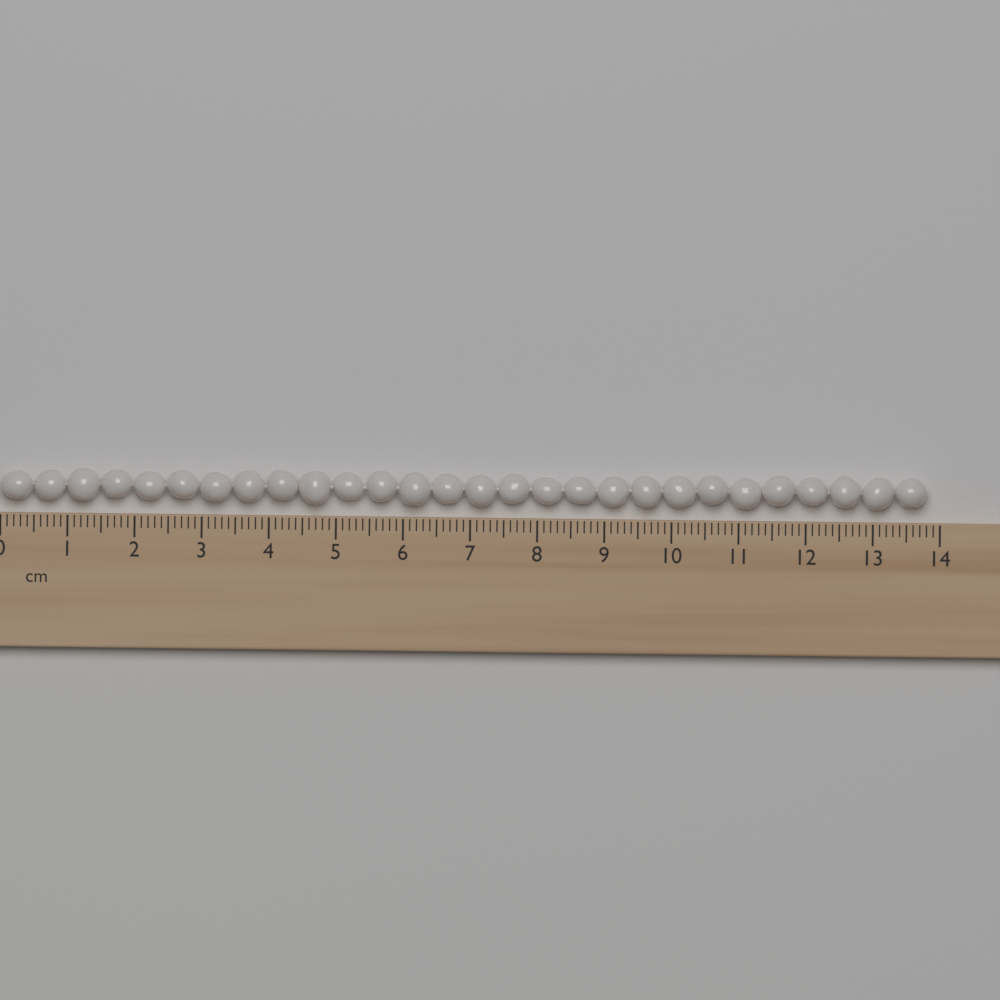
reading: 13.8 cm
